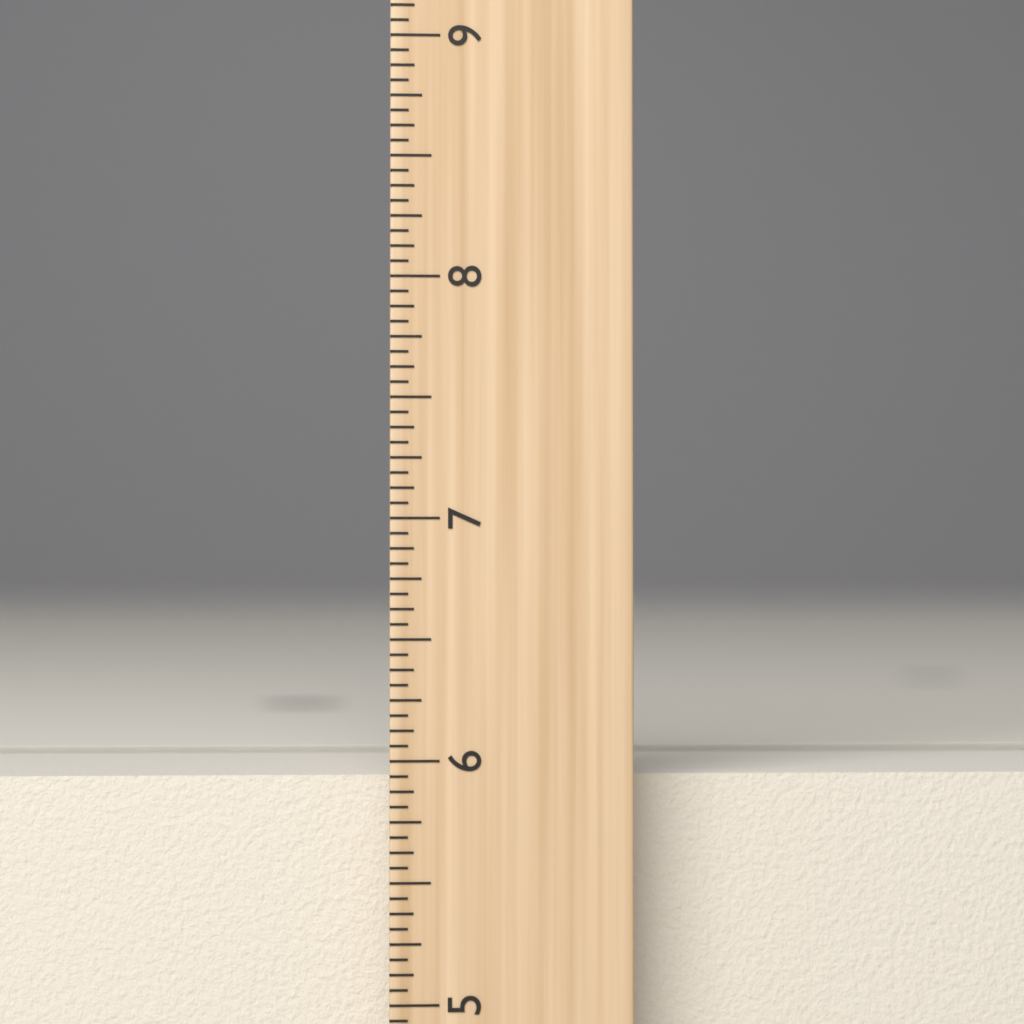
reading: 5.9375 inch
